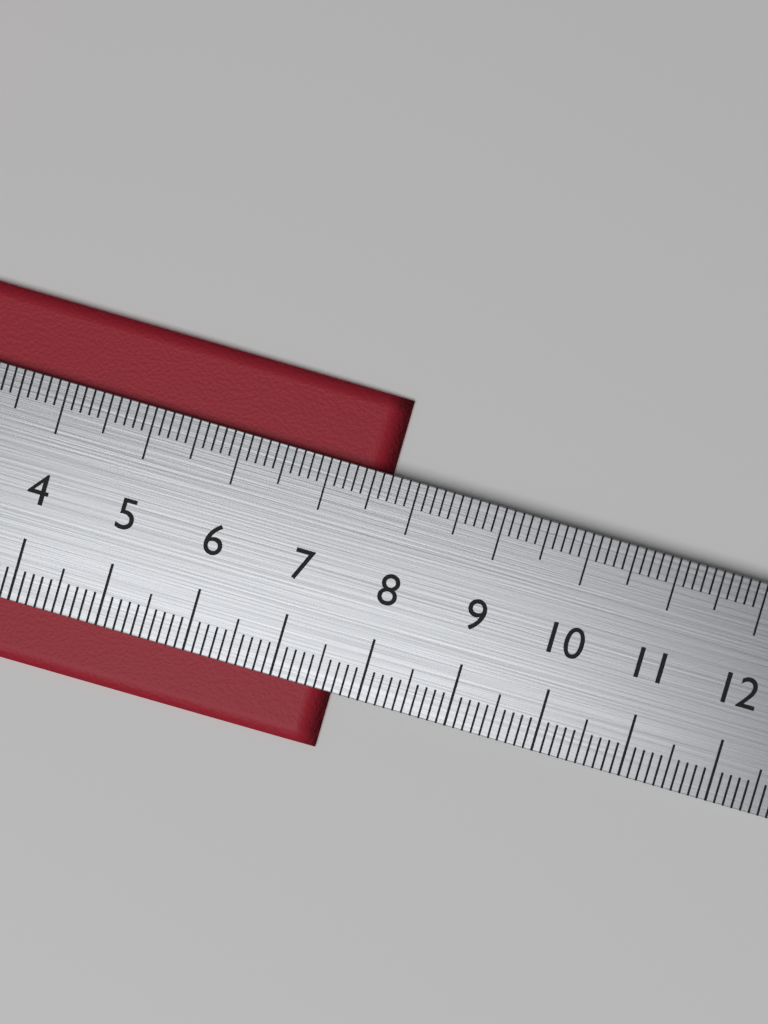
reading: 7.7 cm
